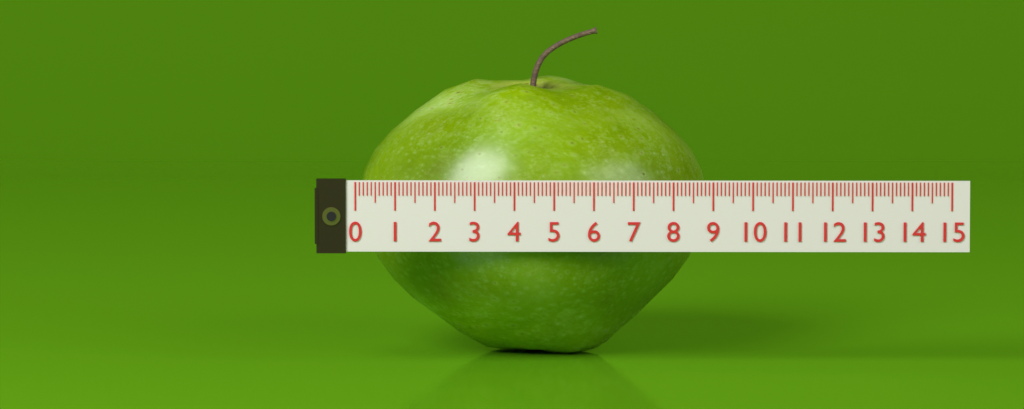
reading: 8.9 (no unit)
